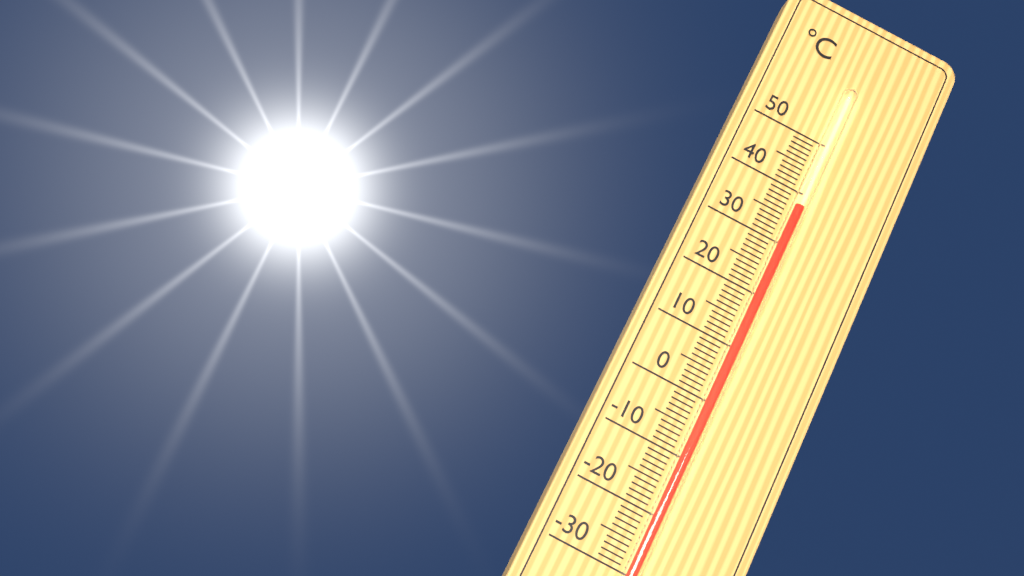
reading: 37 °C
